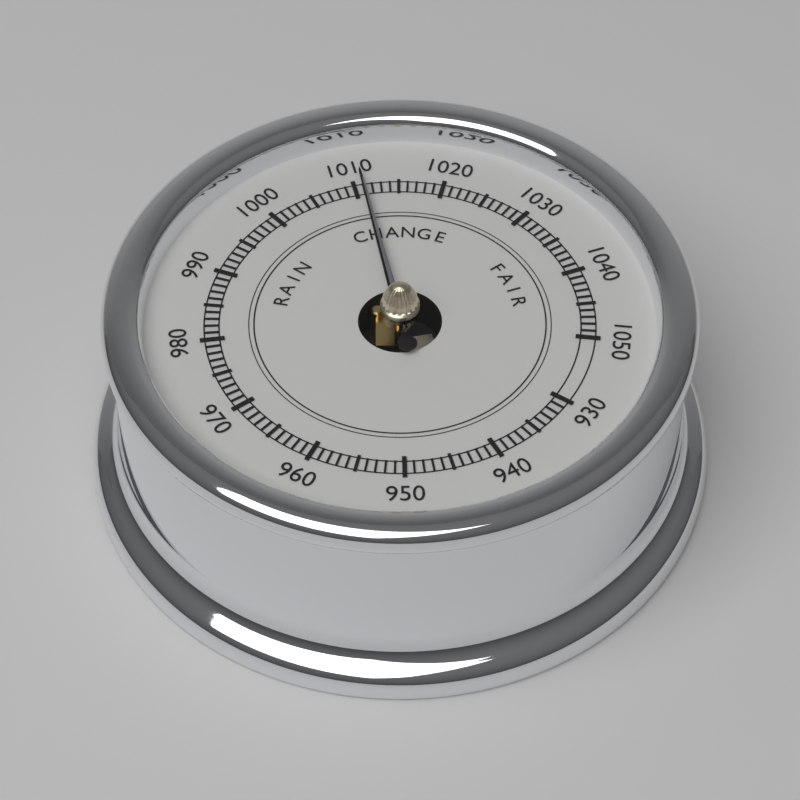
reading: 1011 (no unit)
